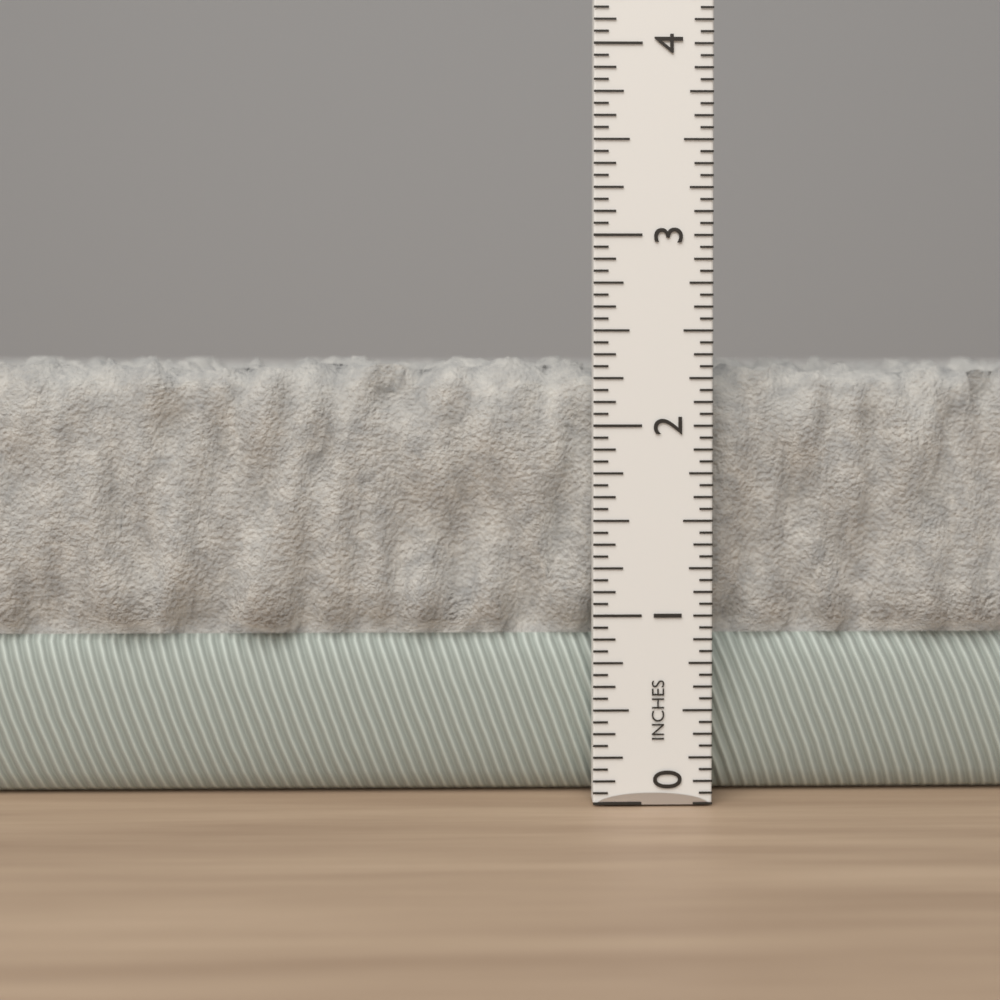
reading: 2.3750 in
